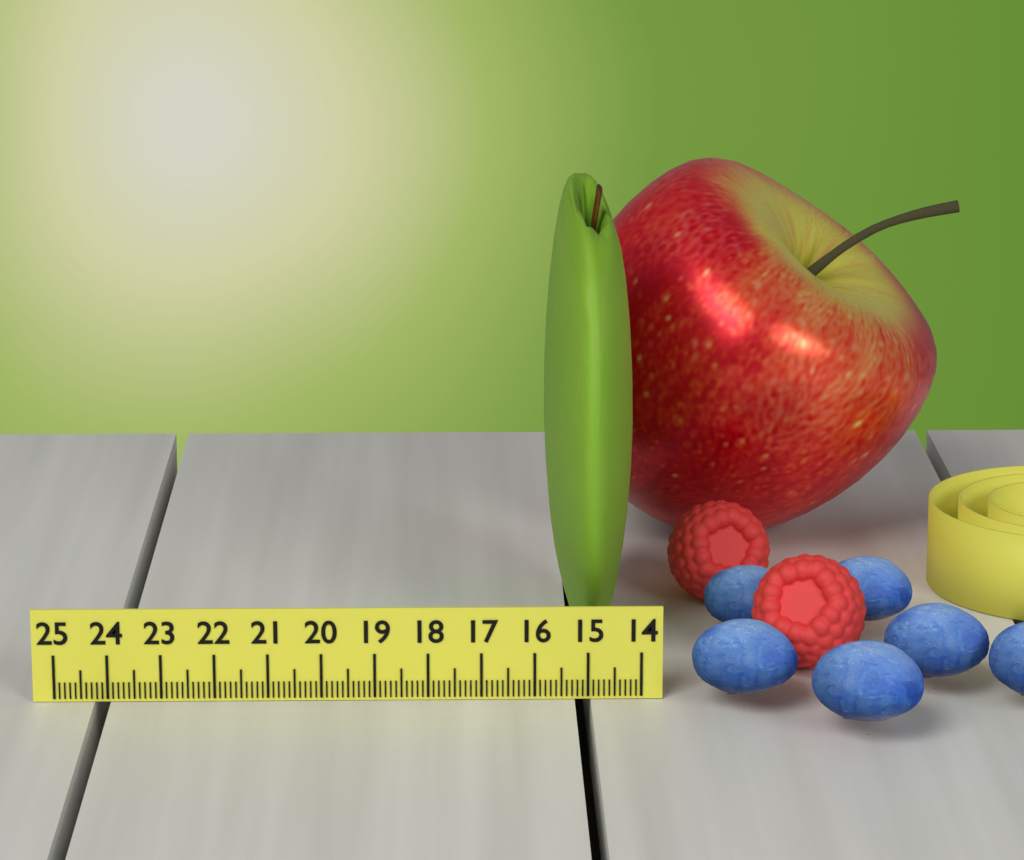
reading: 15.7 (no unit)
